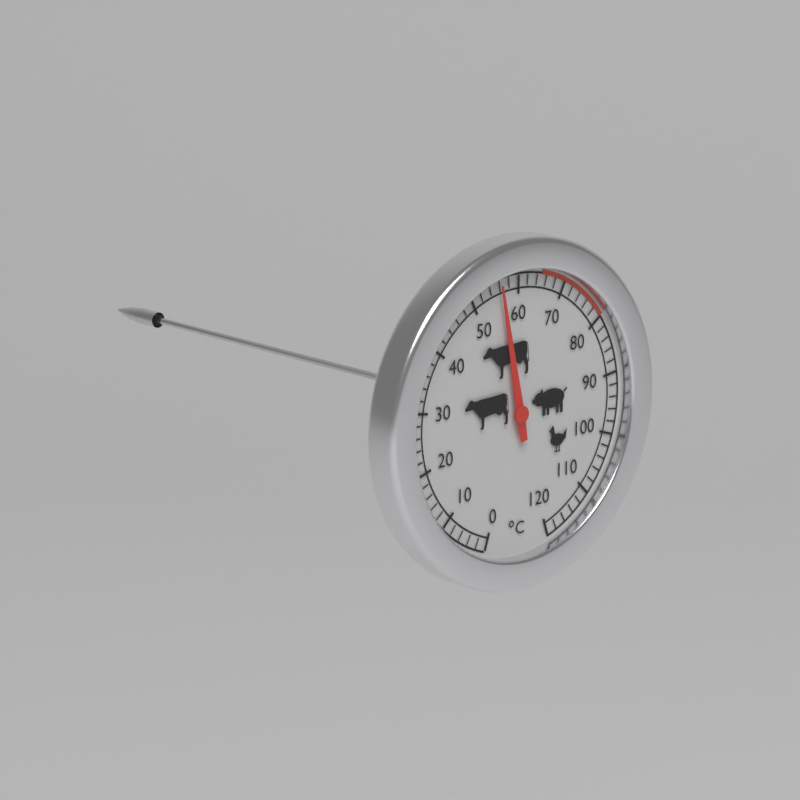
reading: 56 °C
